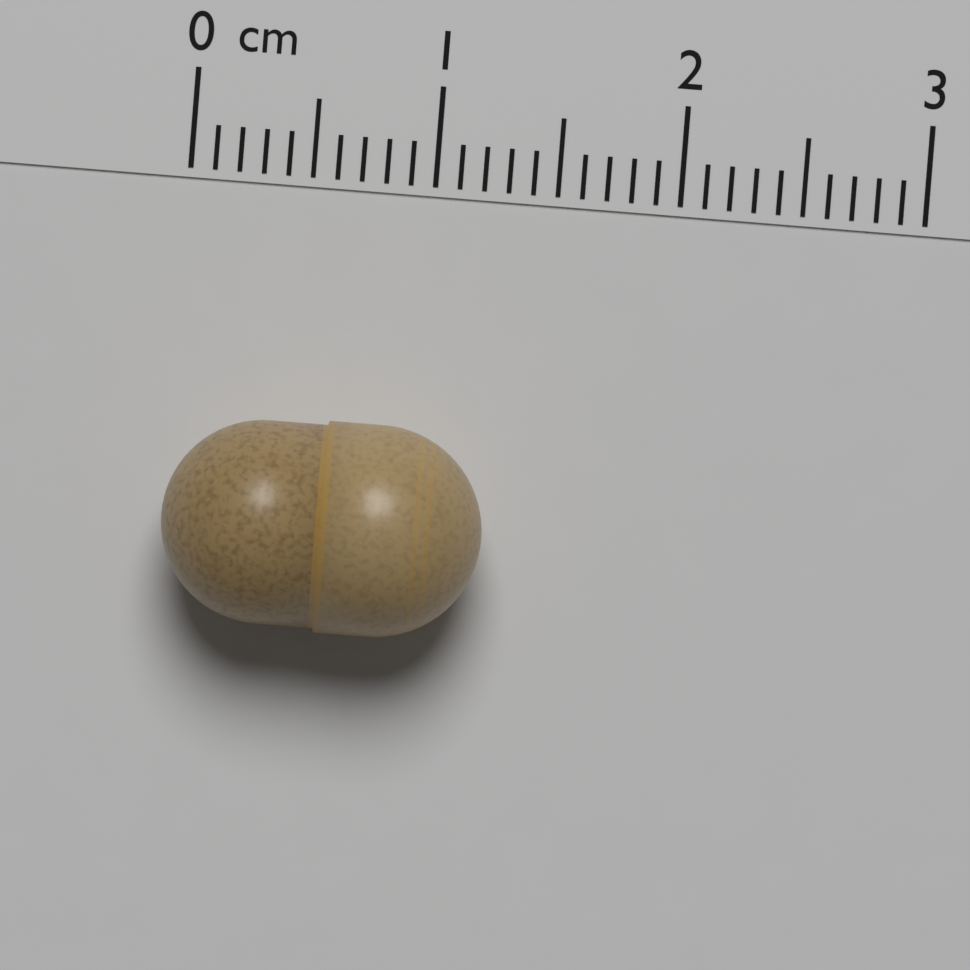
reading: 1.3 cm
